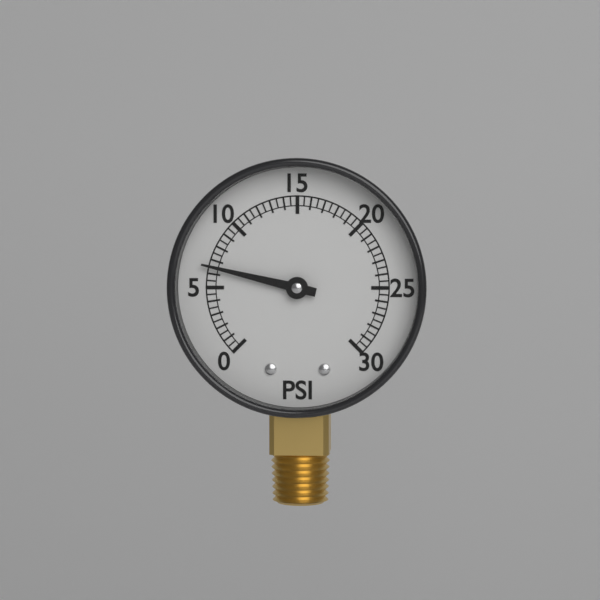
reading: 6.5 psi
